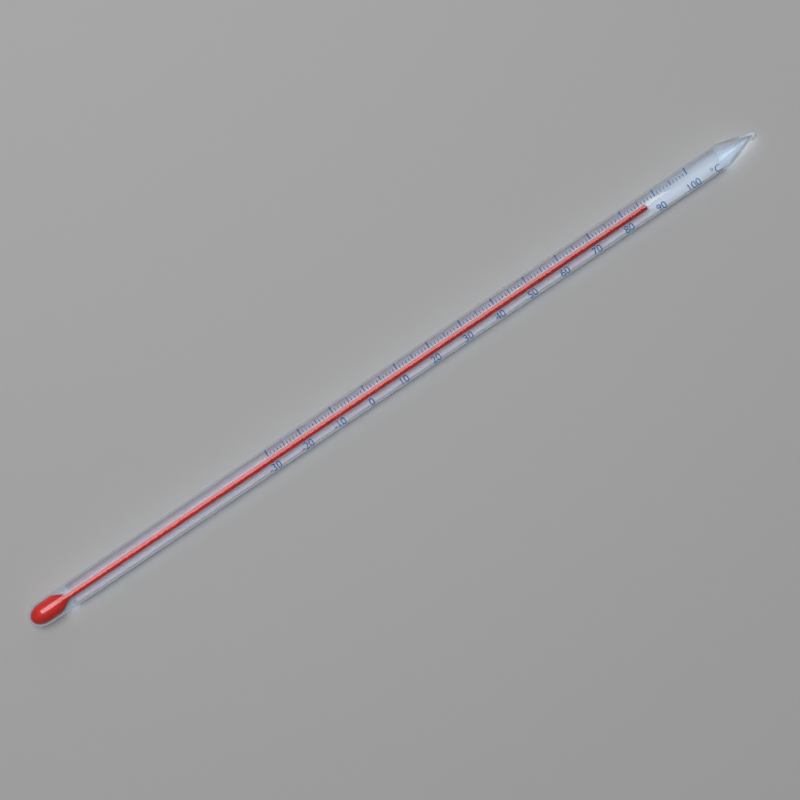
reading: 87 °C
